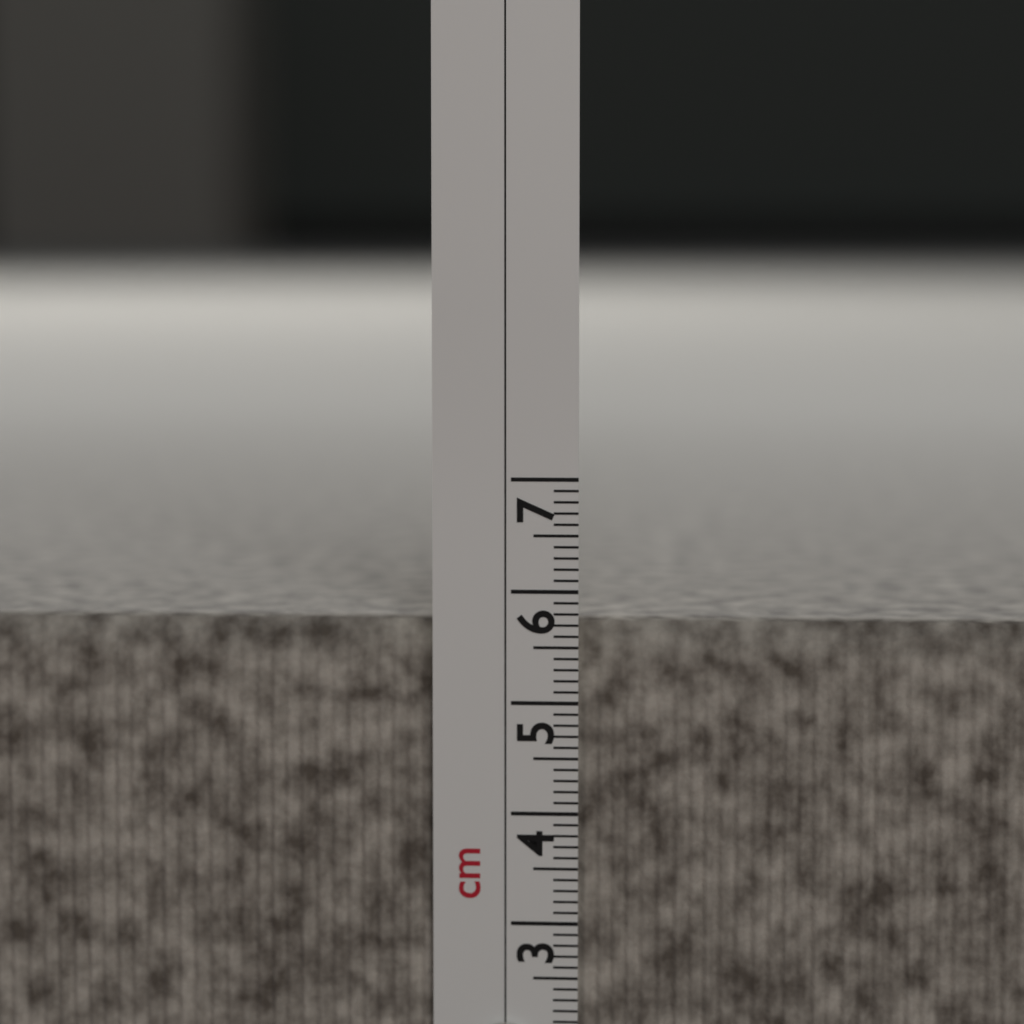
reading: 5.7 cm
